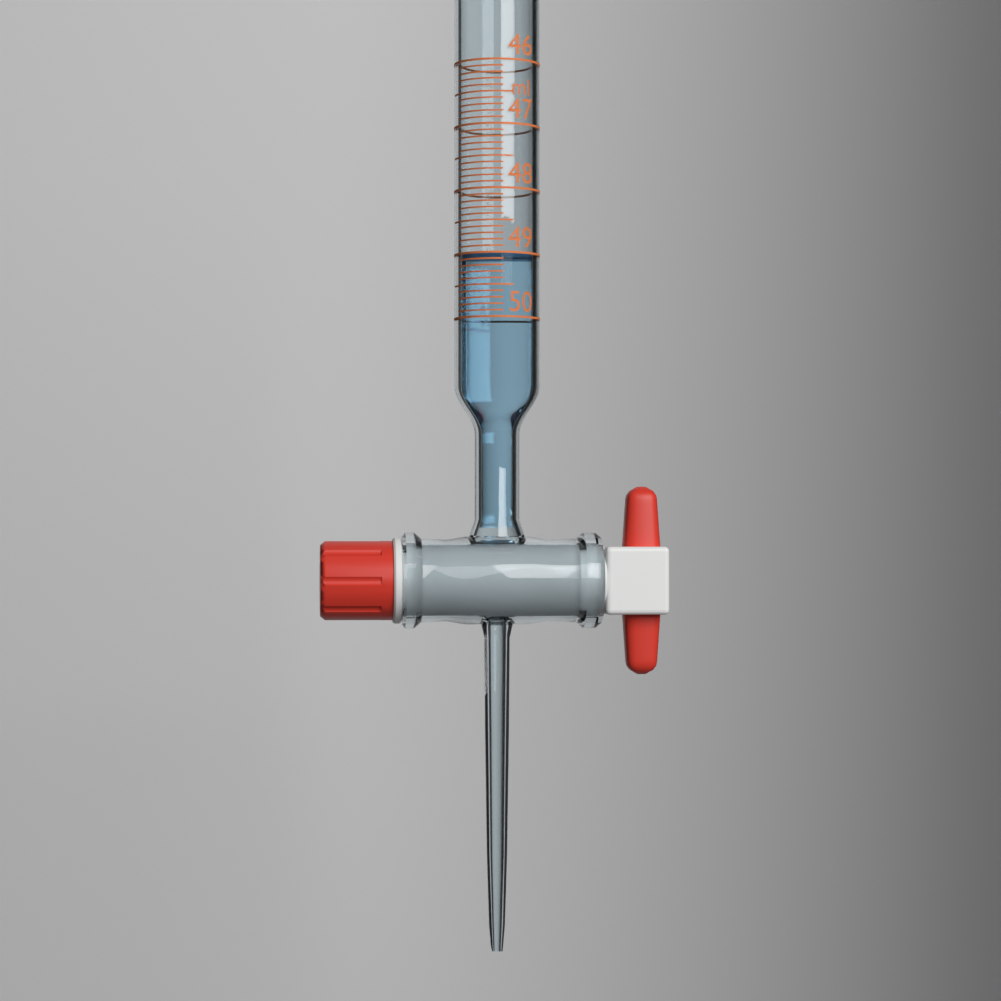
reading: 49.0 ml
